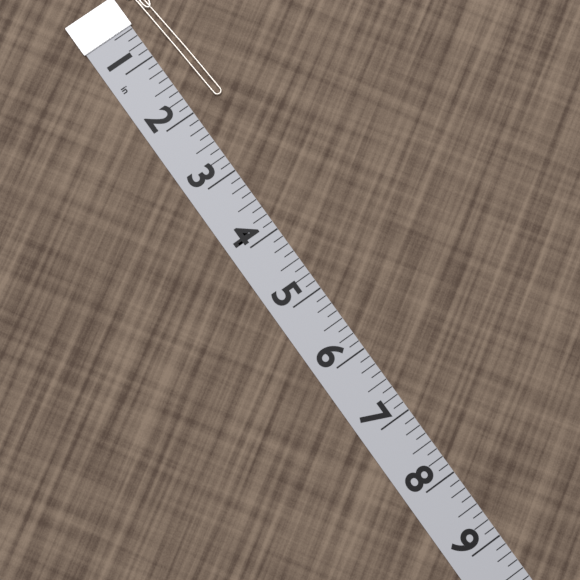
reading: 2.000 in
